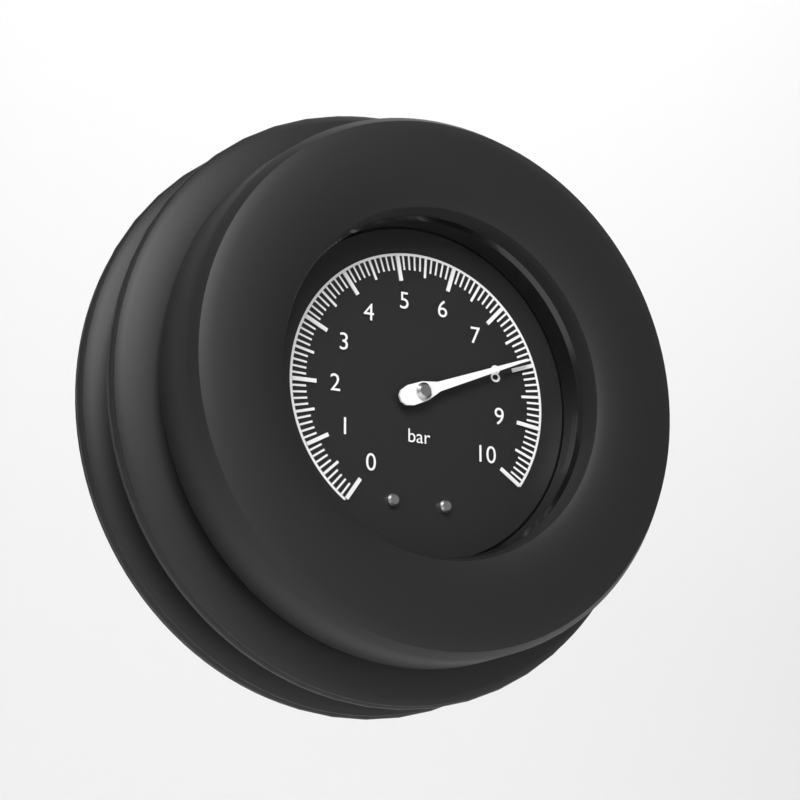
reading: 7.9 bar
